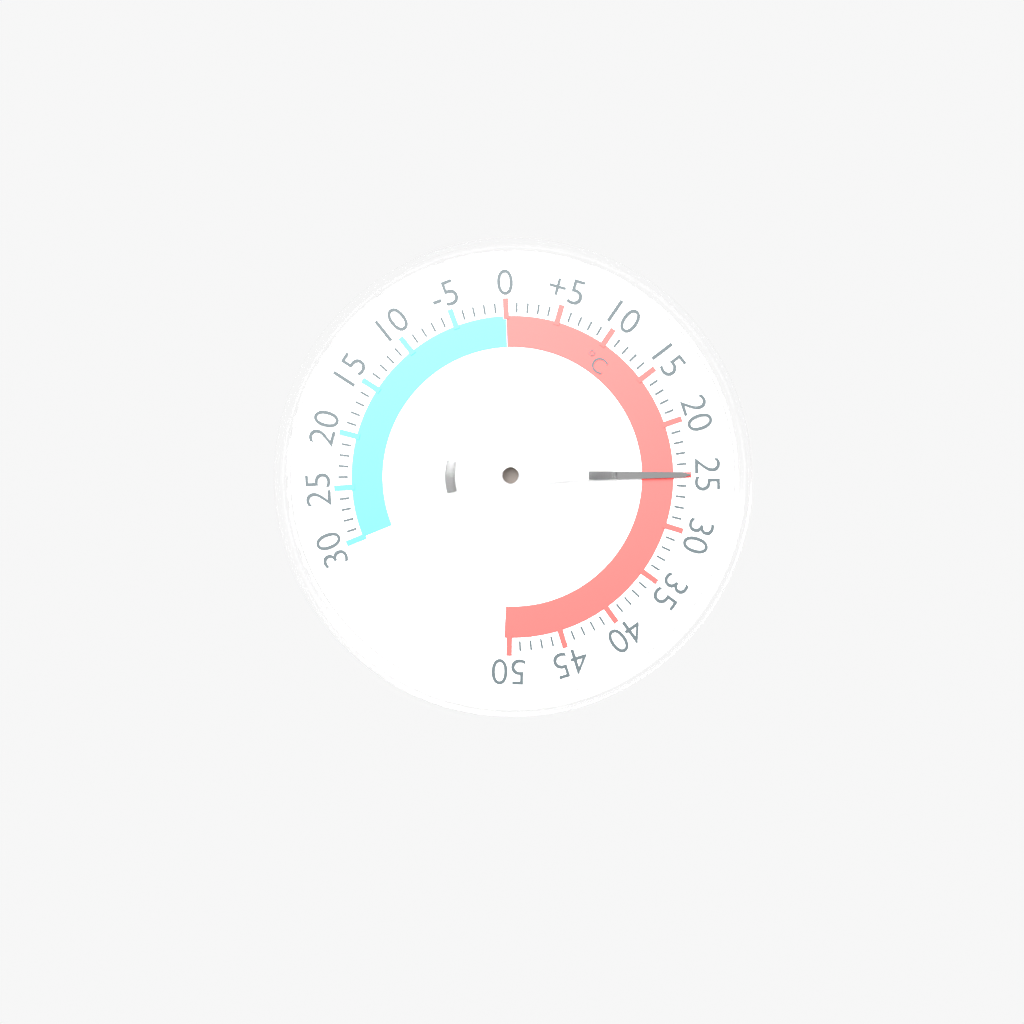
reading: 25 °C
